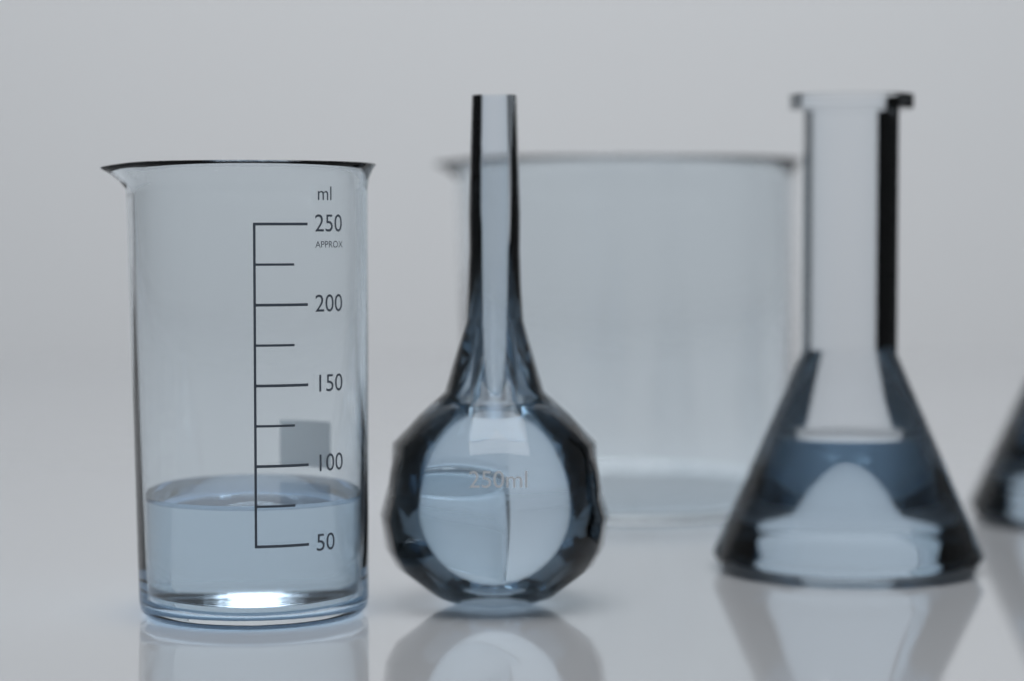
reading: 75 ml
